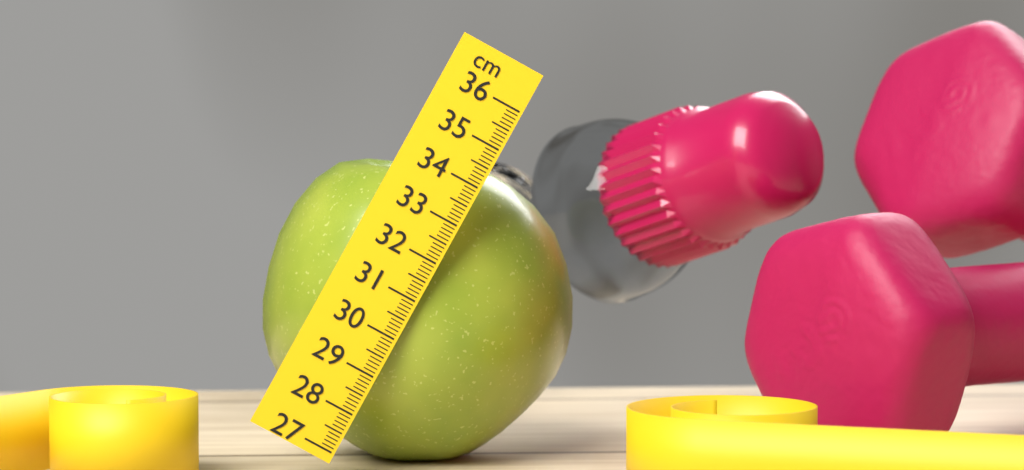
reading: 34.4 cm
